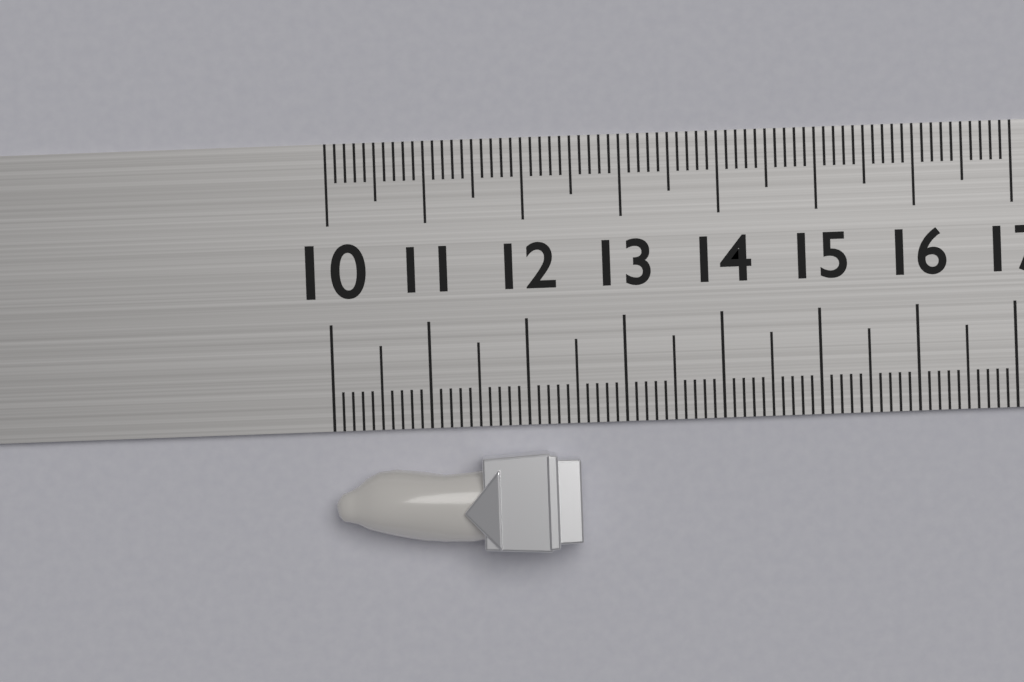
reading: 12.5 (no unit)
